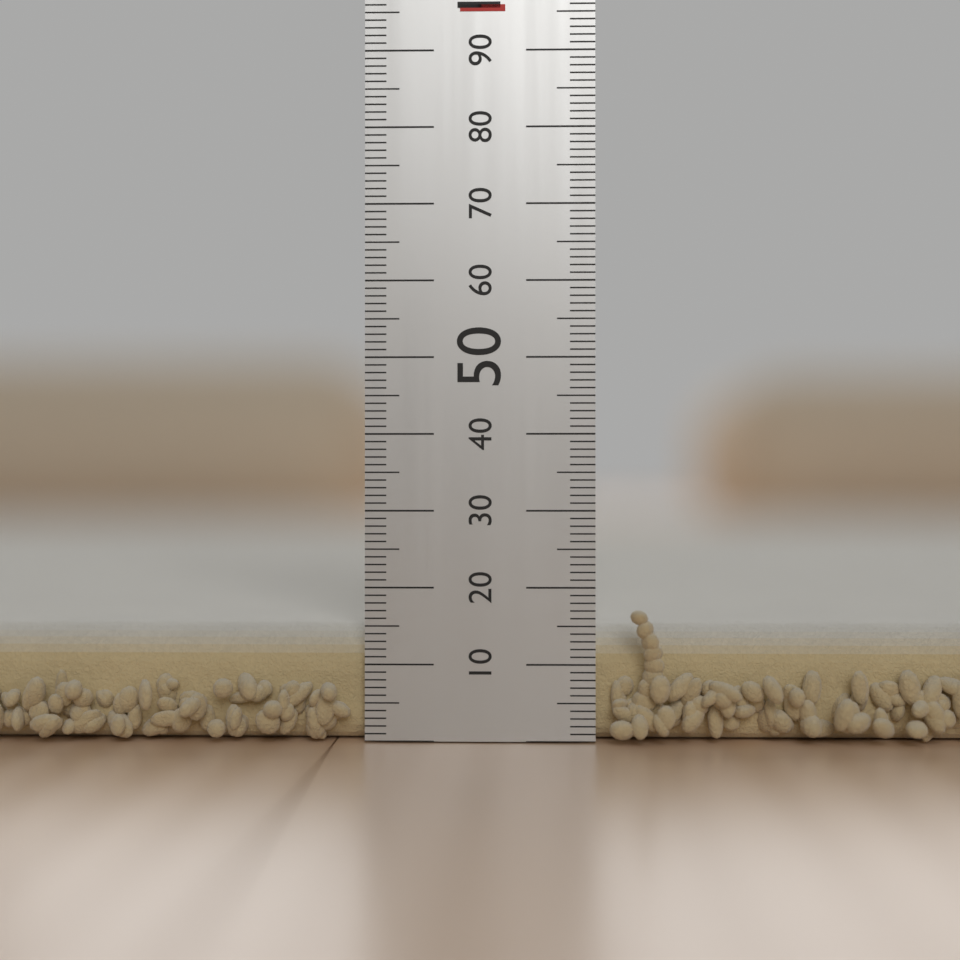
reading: 15 mm
